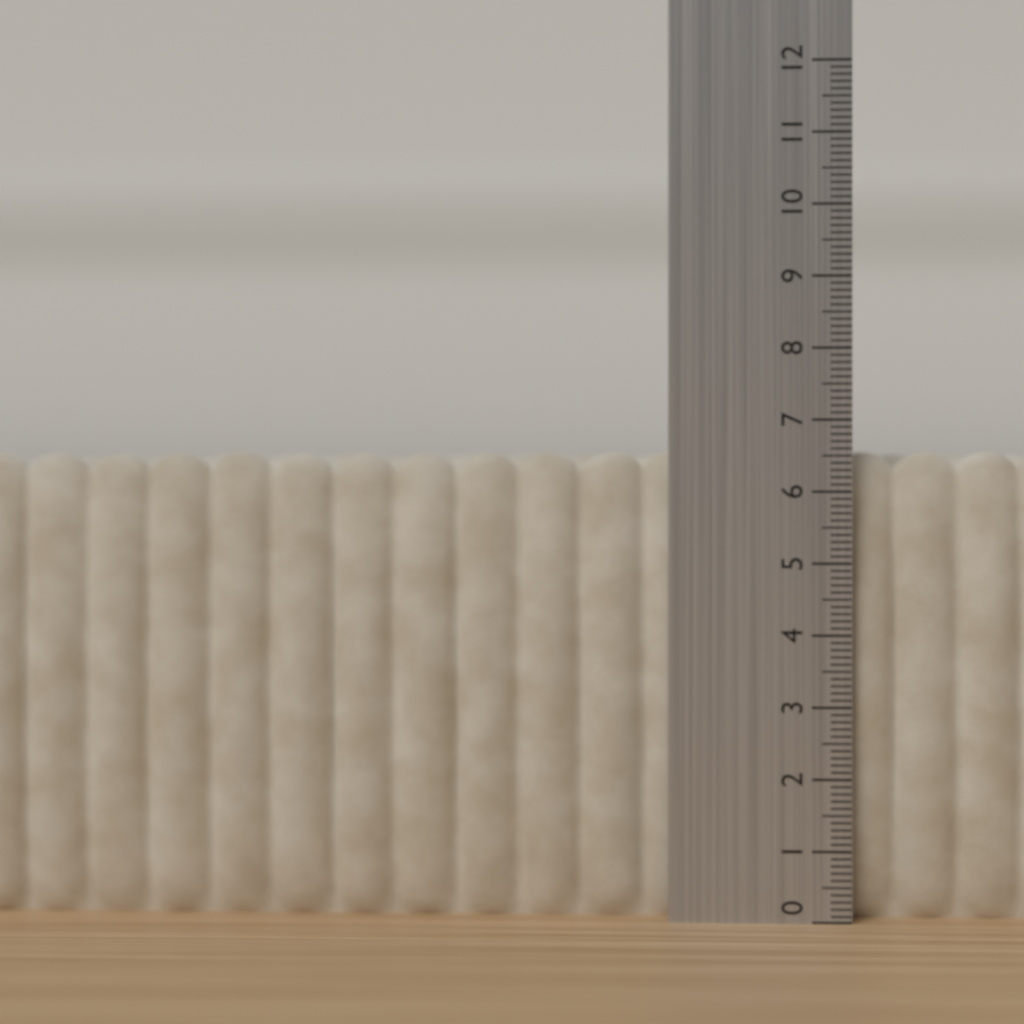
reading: 6.6 (no unit)
